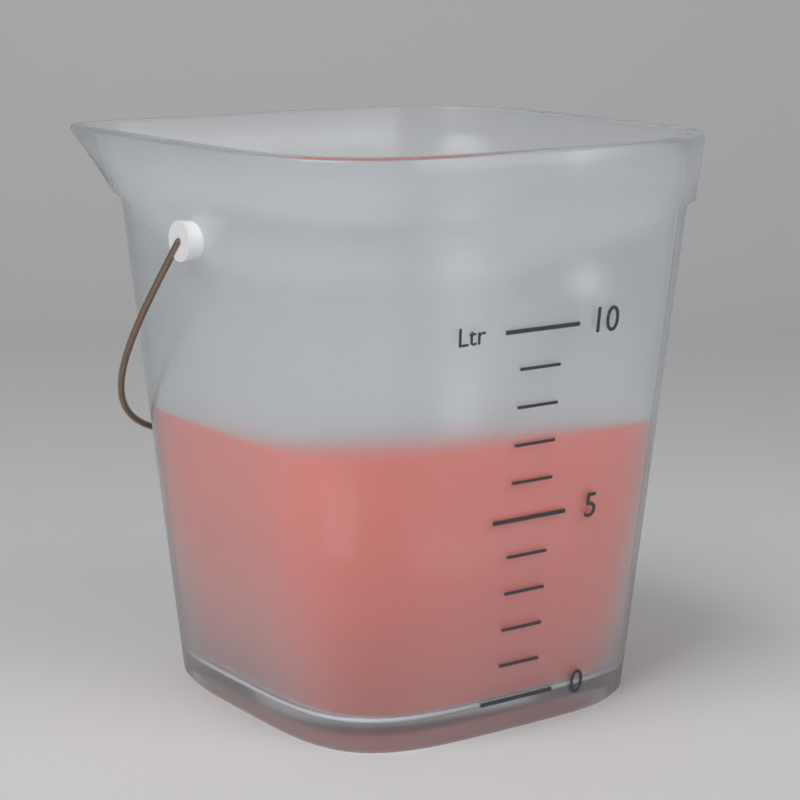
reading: 7 Ltr
